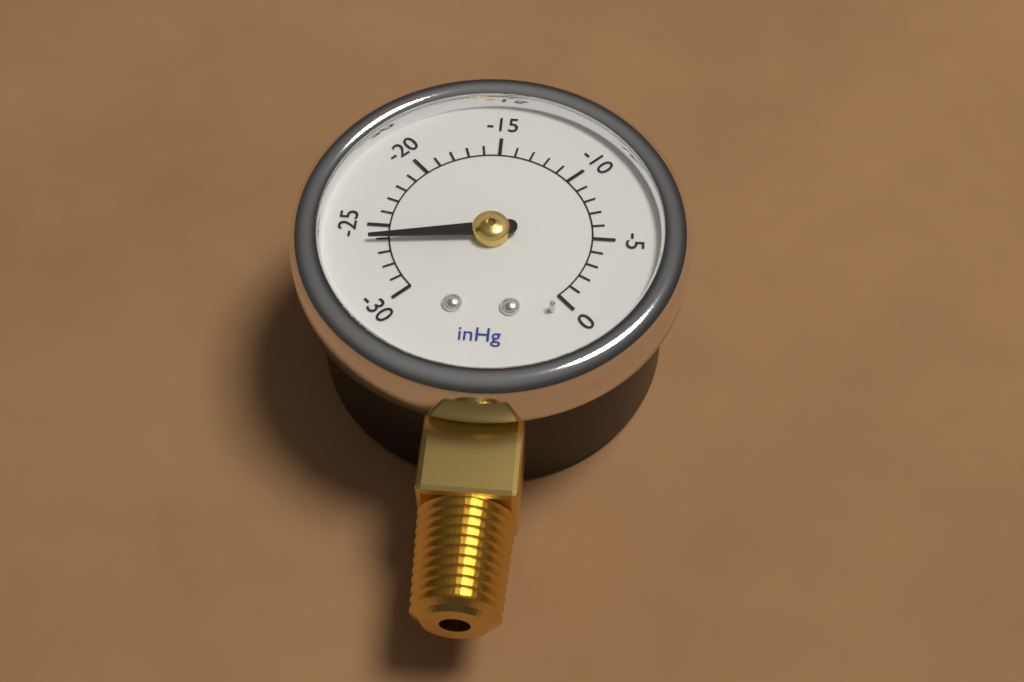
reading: -26 inHg
